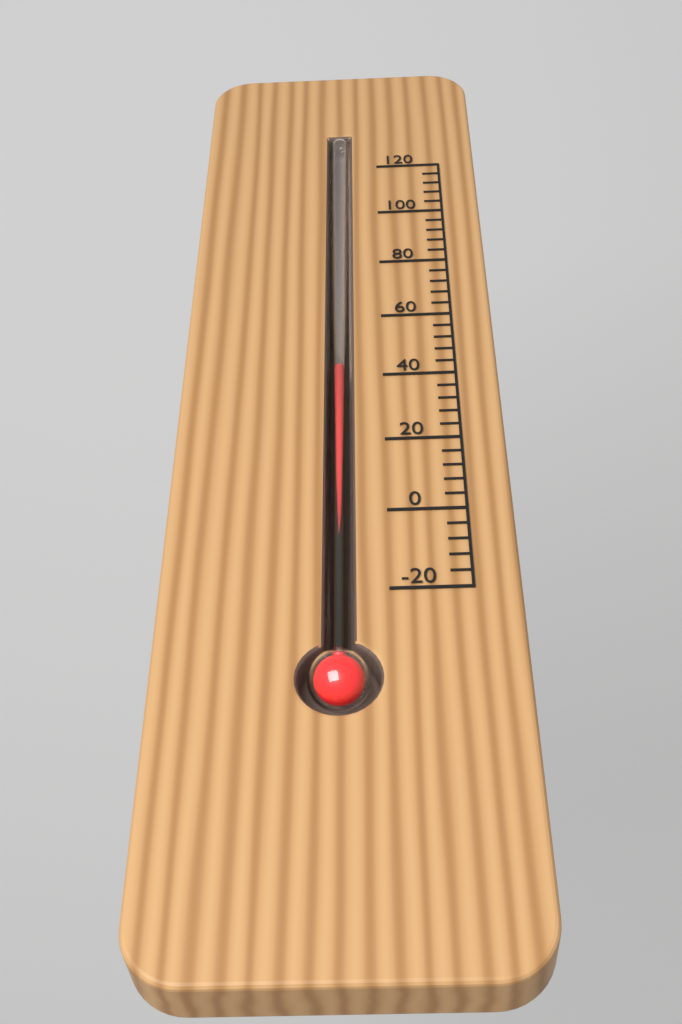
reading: 44 (no unit)
